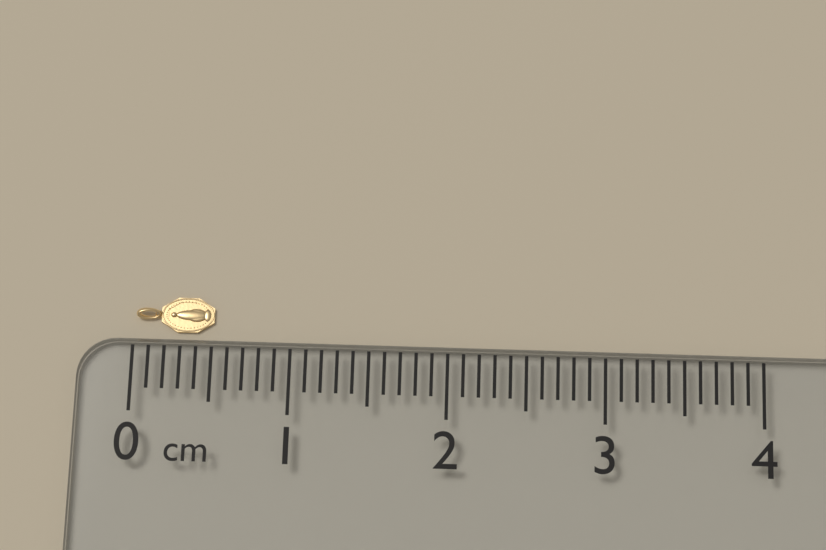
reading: 0.5 cm
